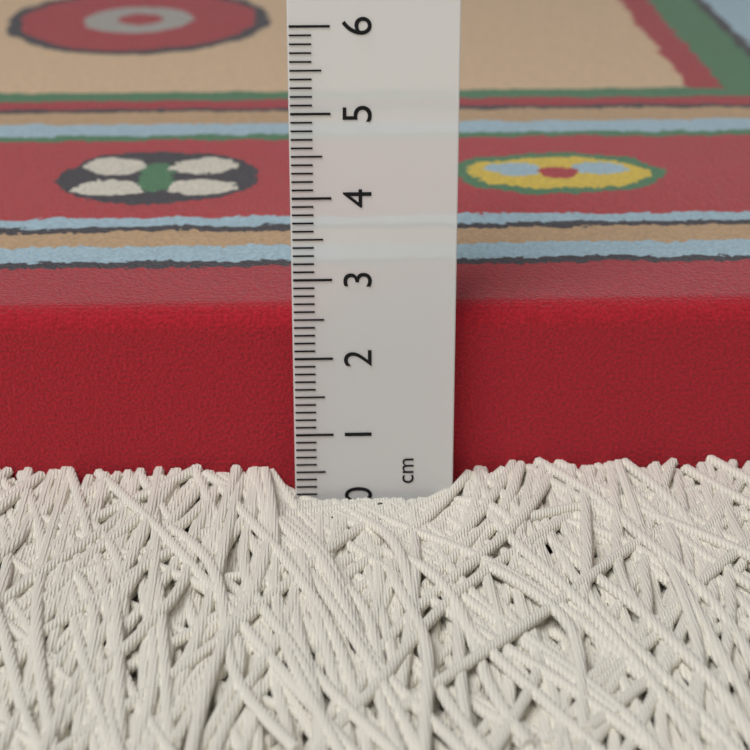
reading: 2.5 cm
